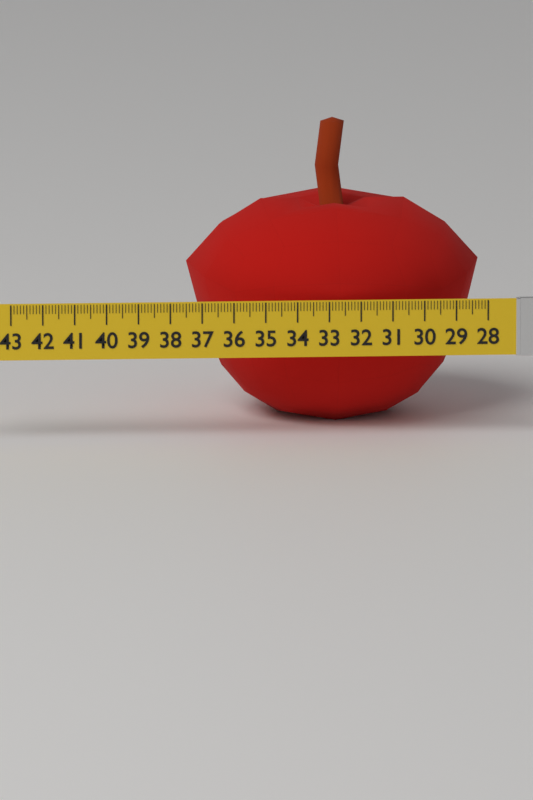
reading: 37.3 (no unit)
